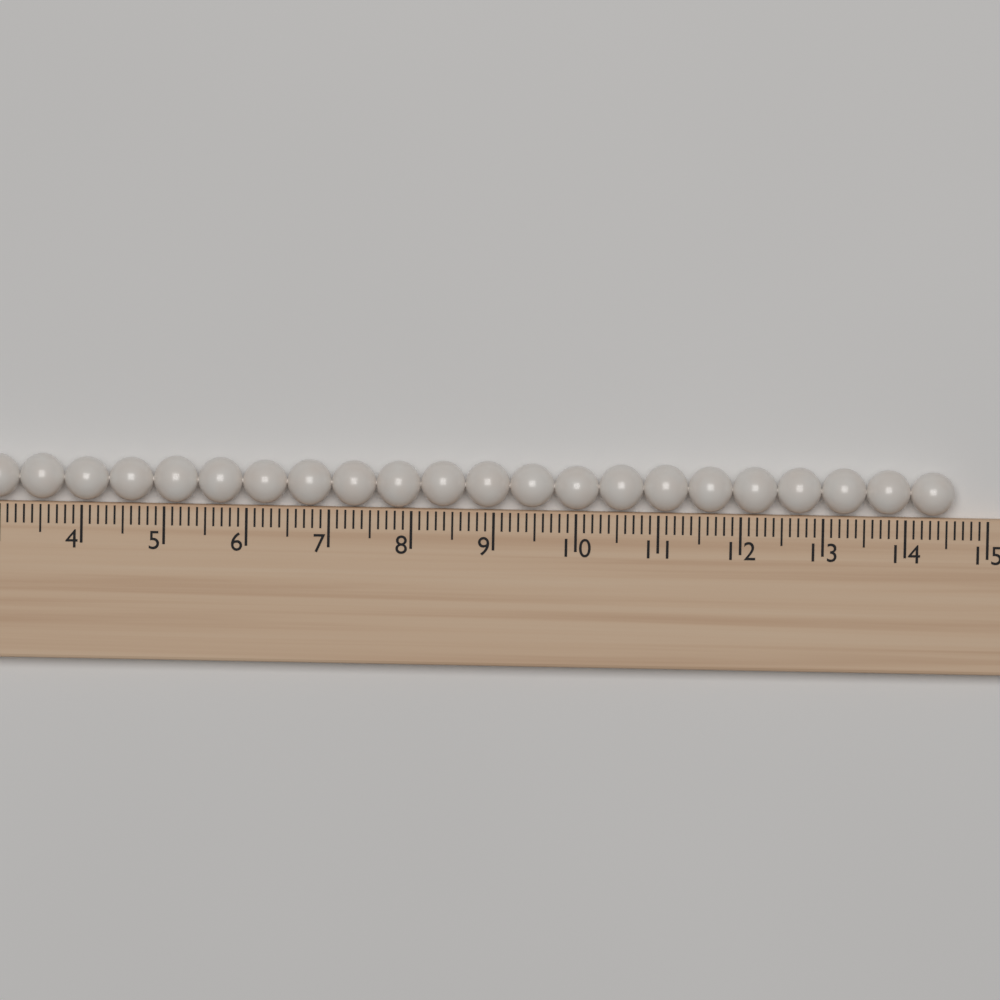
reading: 14.6 (no unit)
